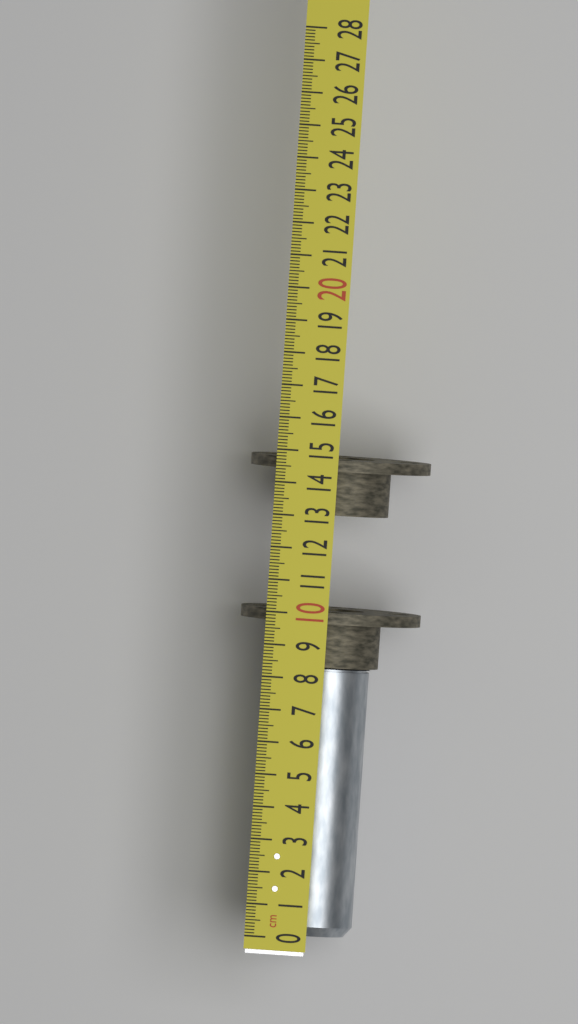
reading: 8.4 cm
